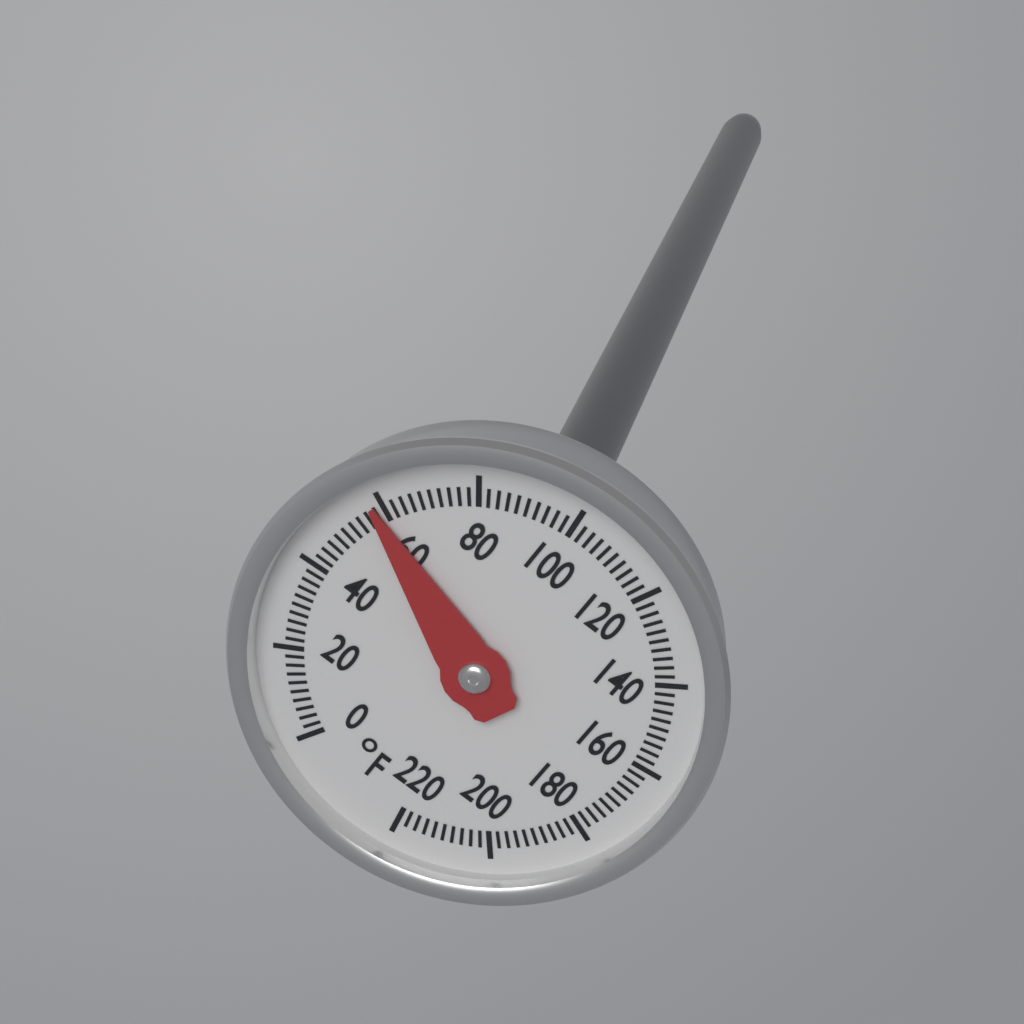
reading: 58 °F
